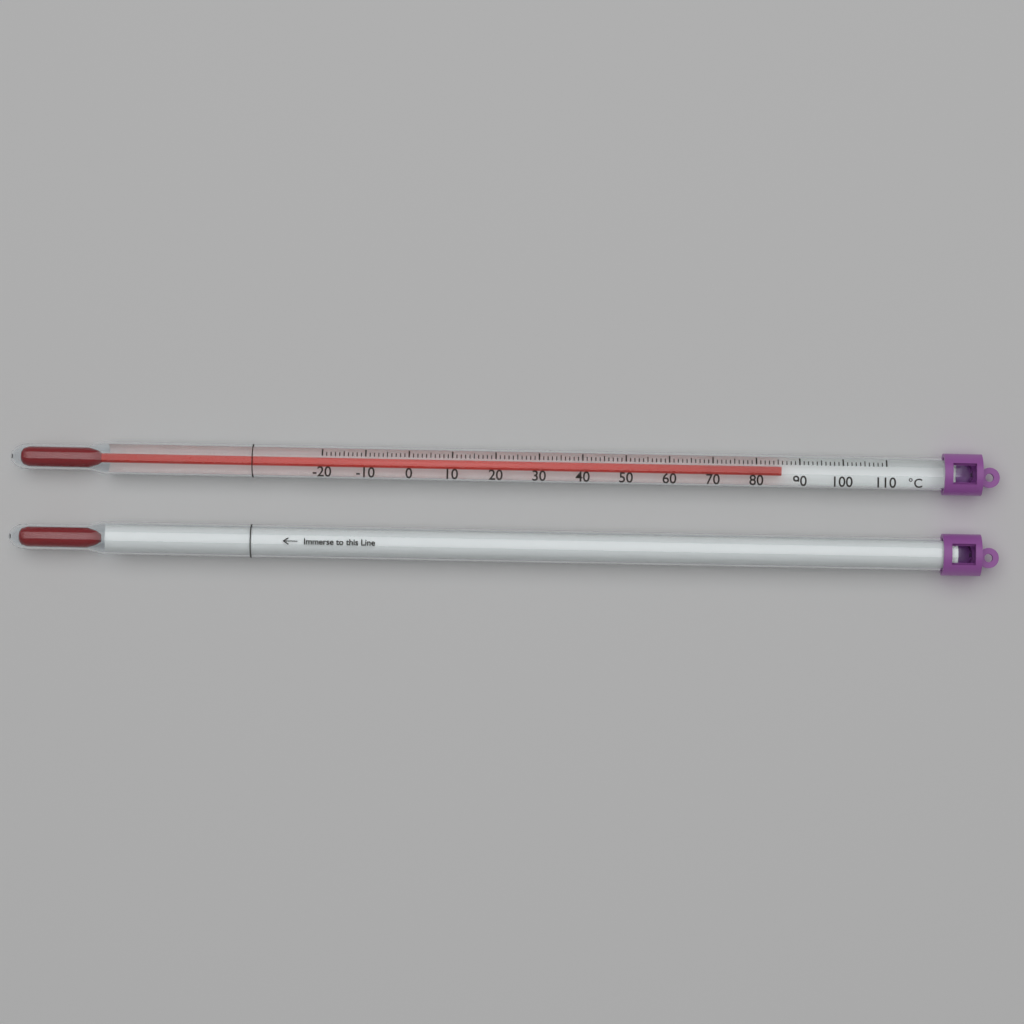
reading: 86 °C
